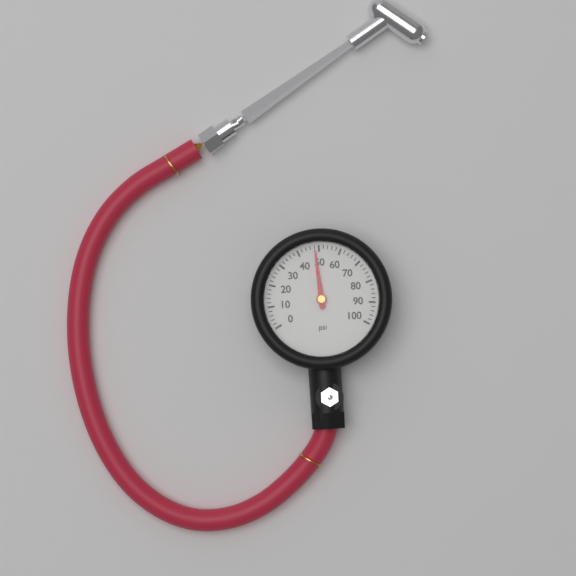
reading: 48 psi
